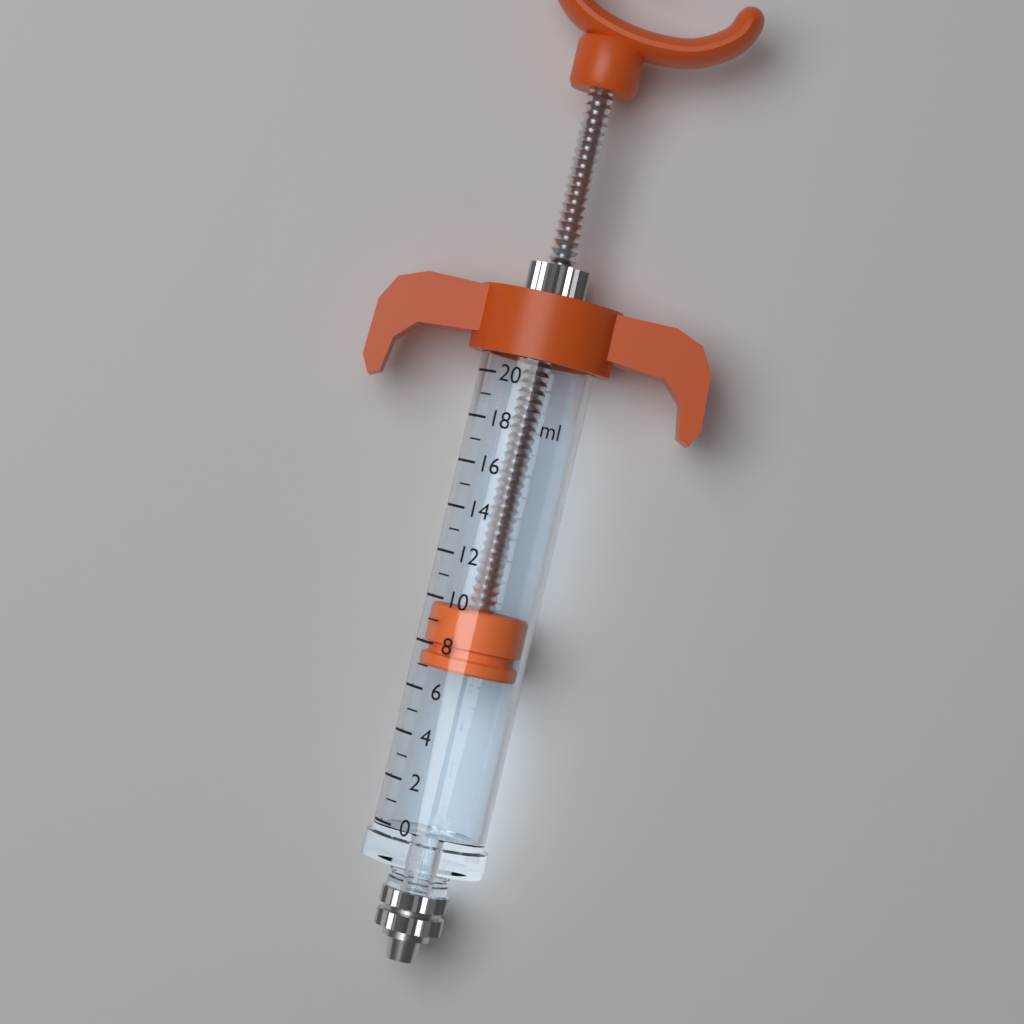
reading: 7 ml
